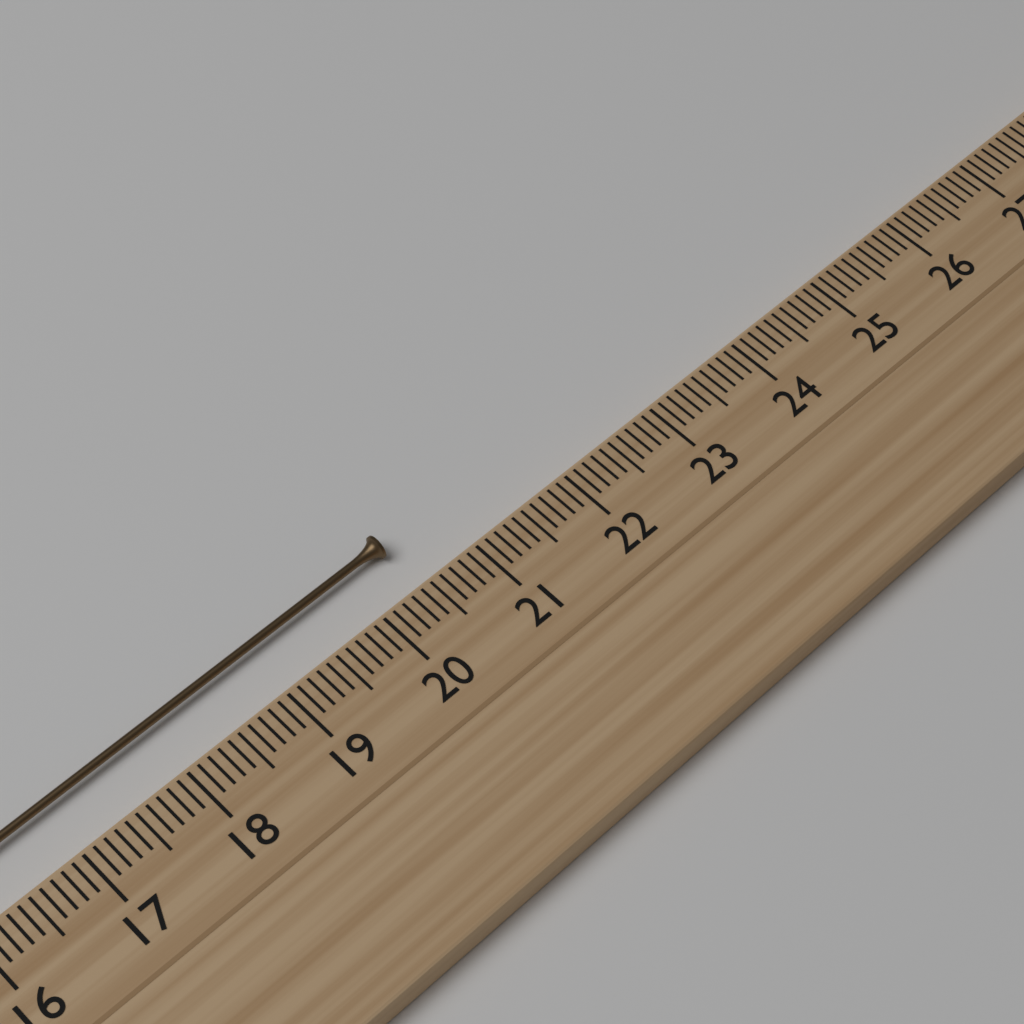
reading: 20.5 cm
